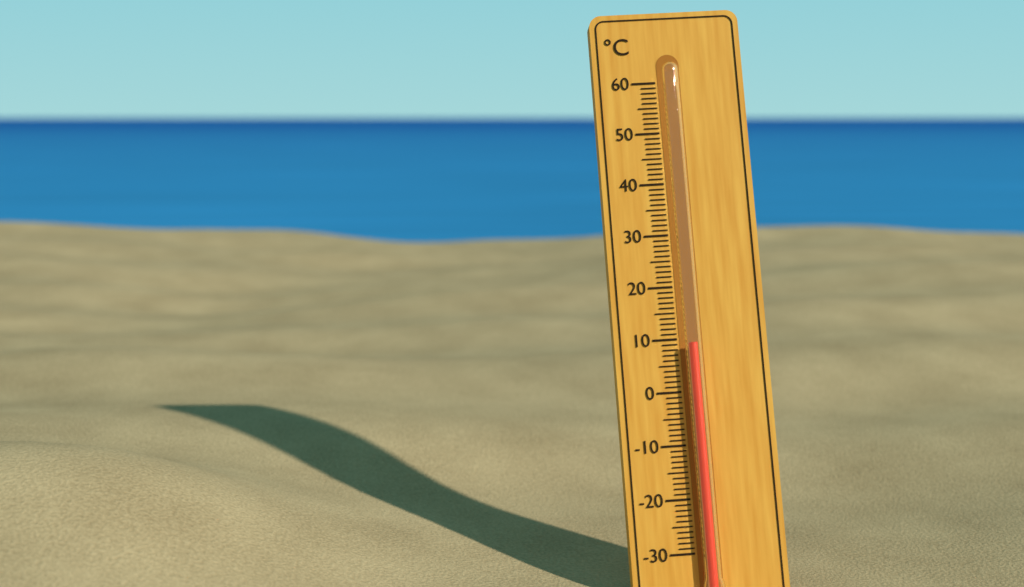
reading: 9 °C
